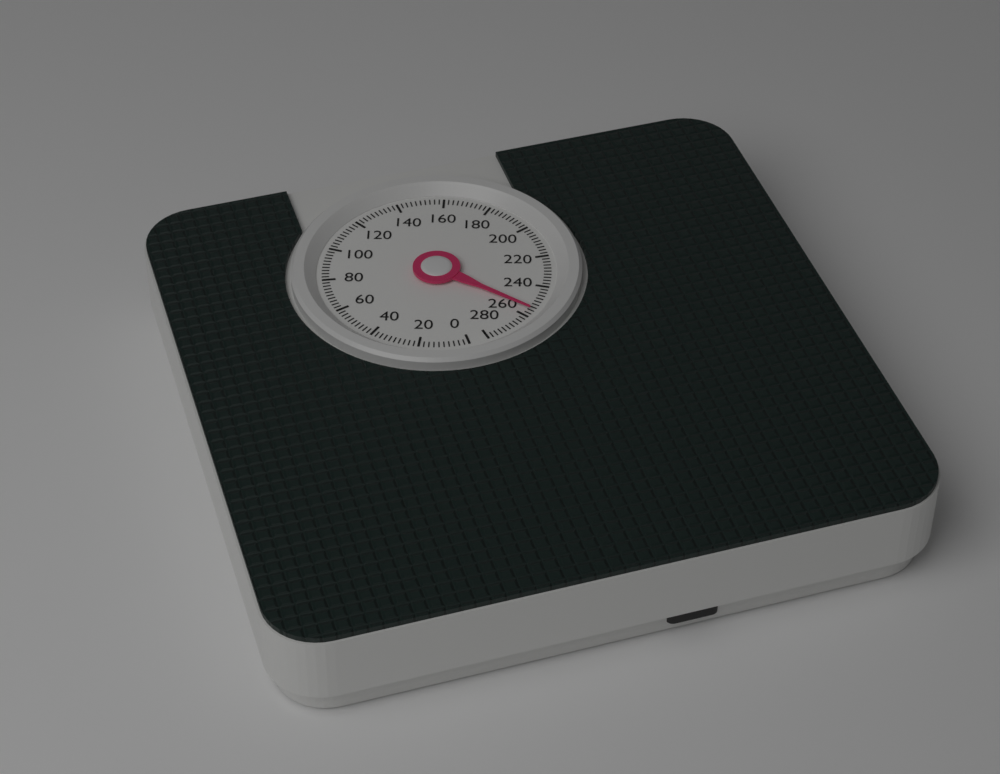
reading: 256 (no unit)
